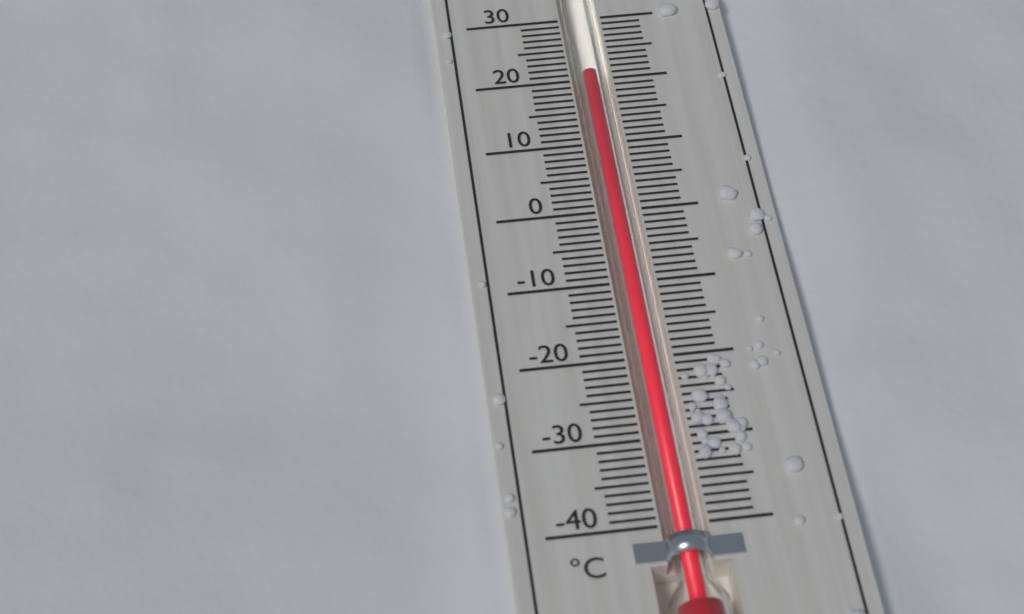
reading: 21 °C
